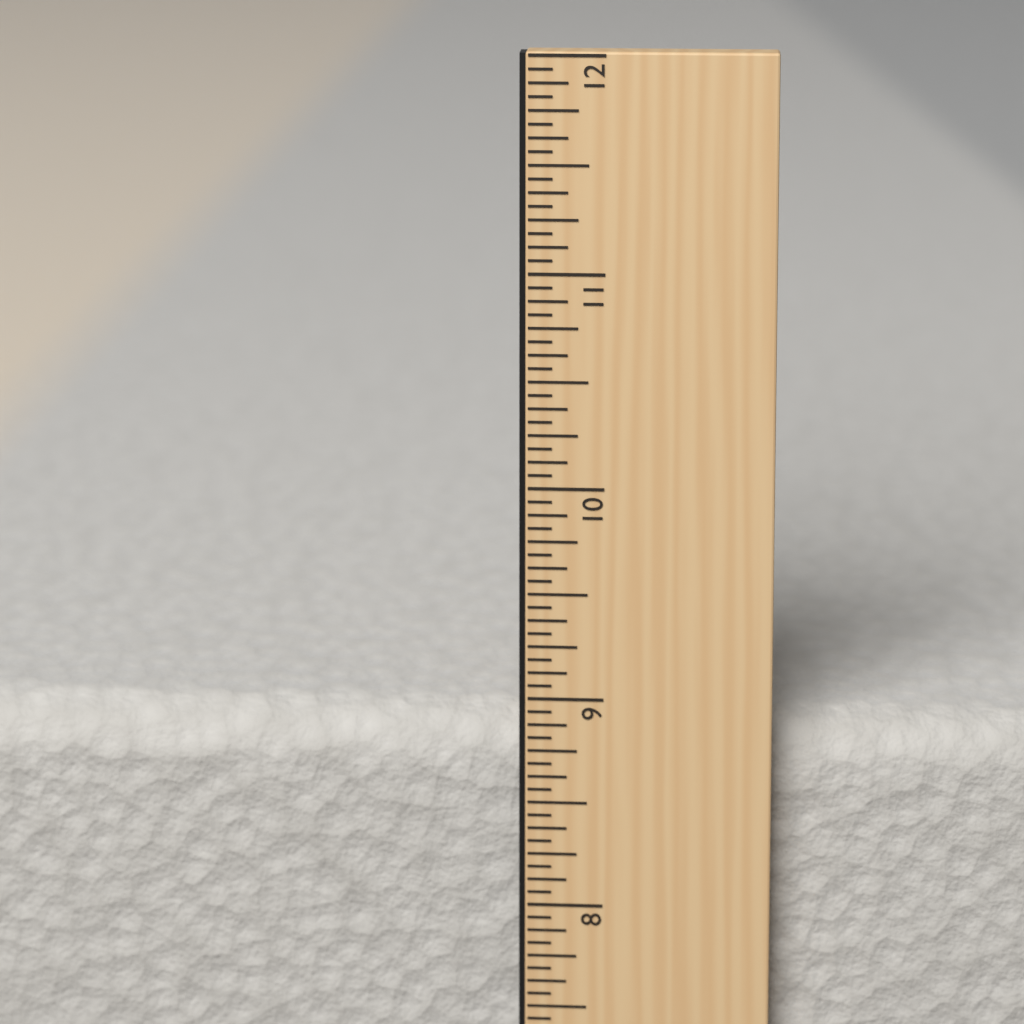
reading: 8.8750 in
